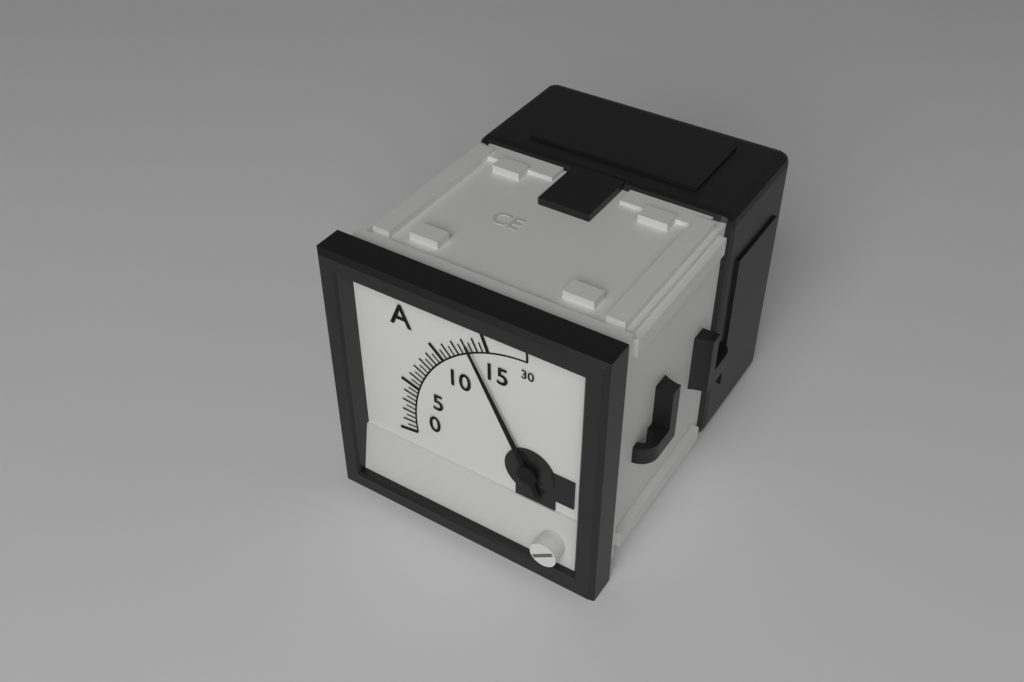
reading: 13.5 A
